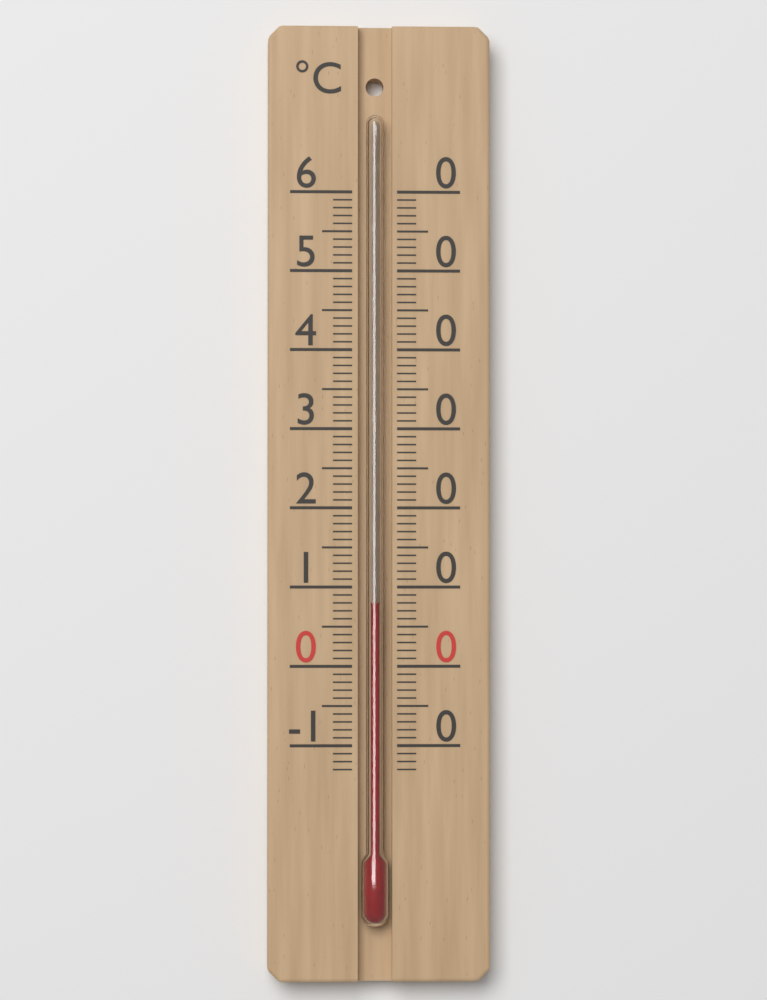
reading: 8 °C
